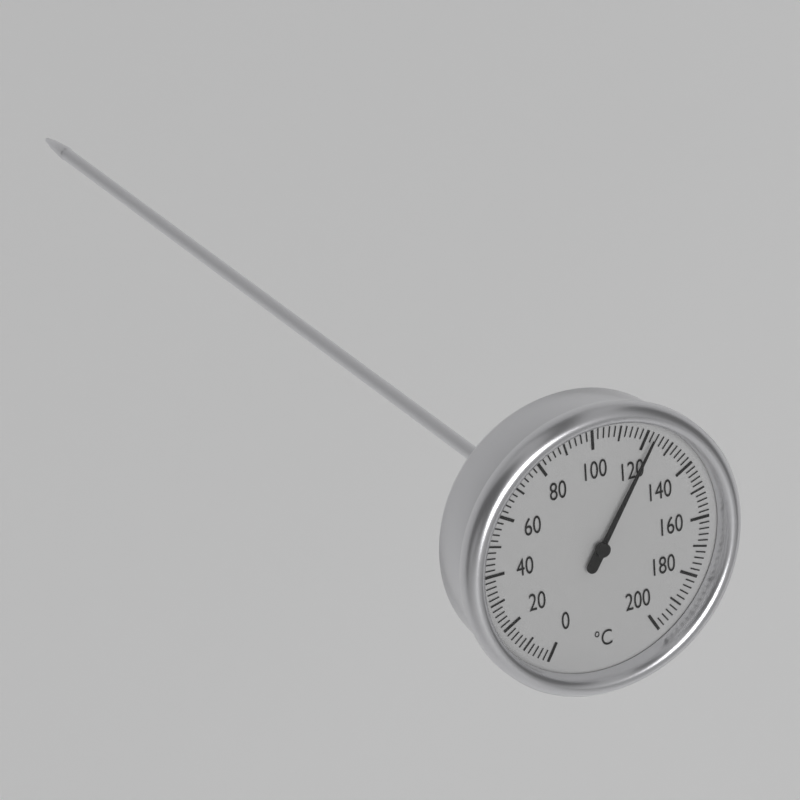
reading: 122 °C
